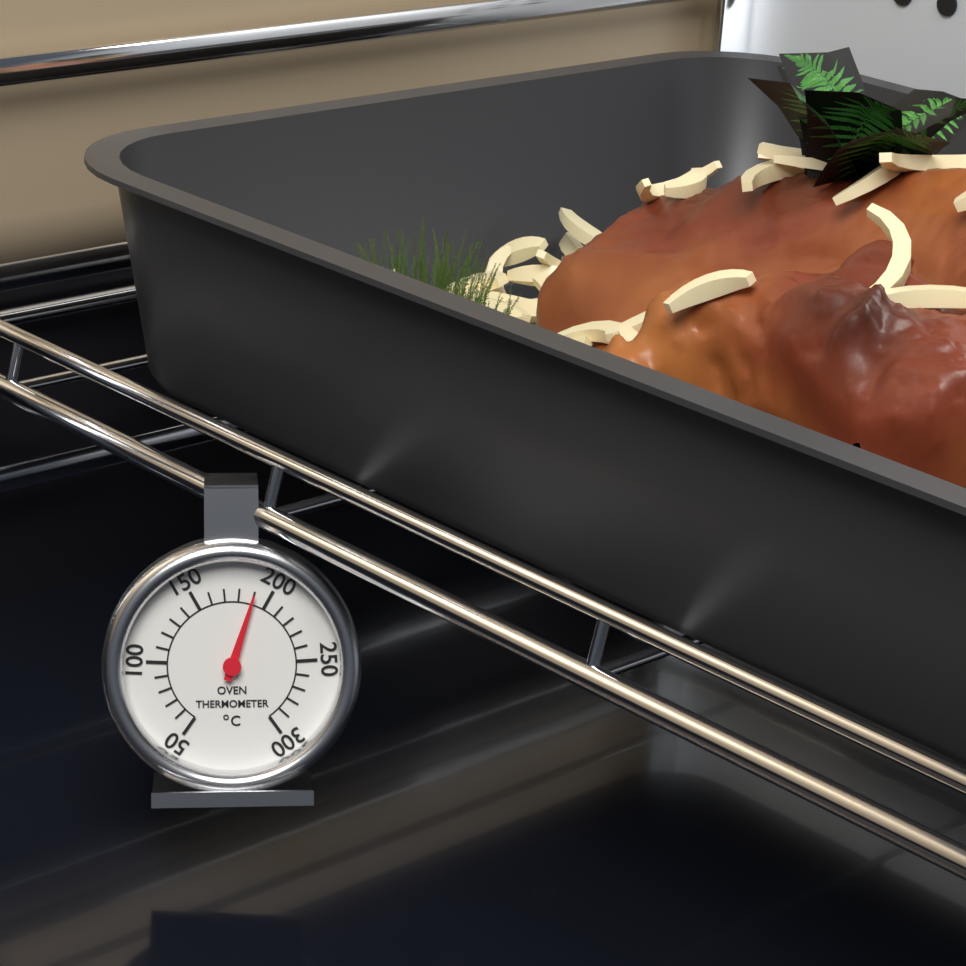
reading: 190 °C
